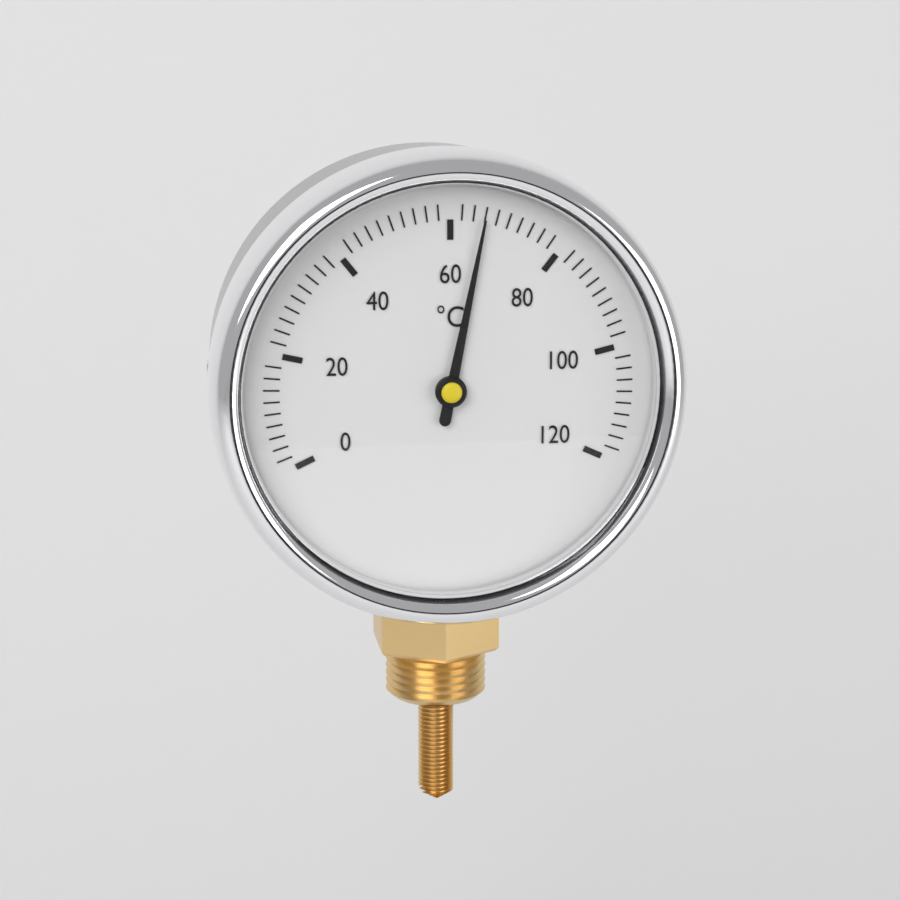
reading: 66 °C
